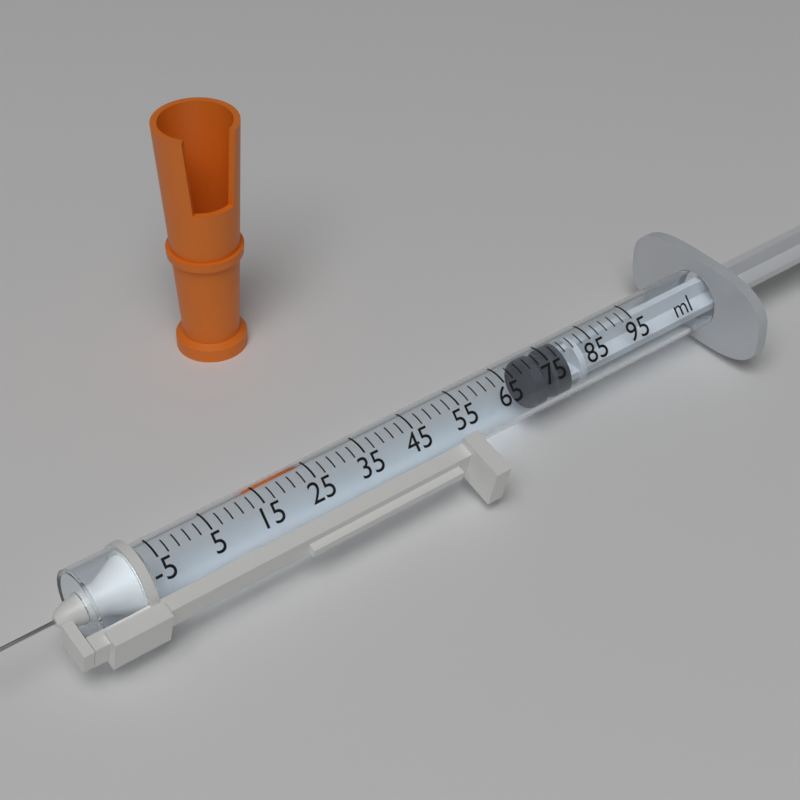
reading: 71 ml
